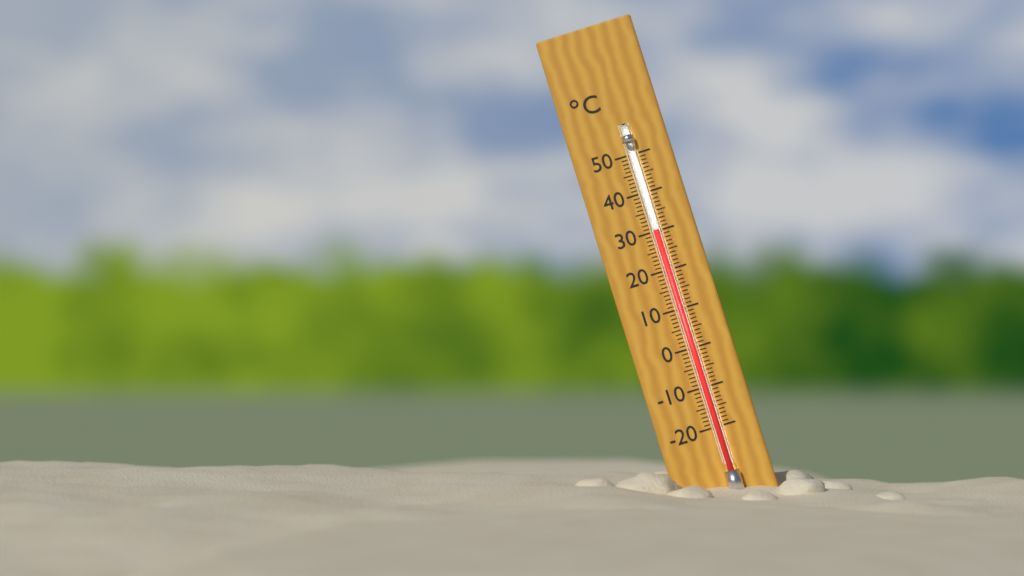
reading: 30 °C
